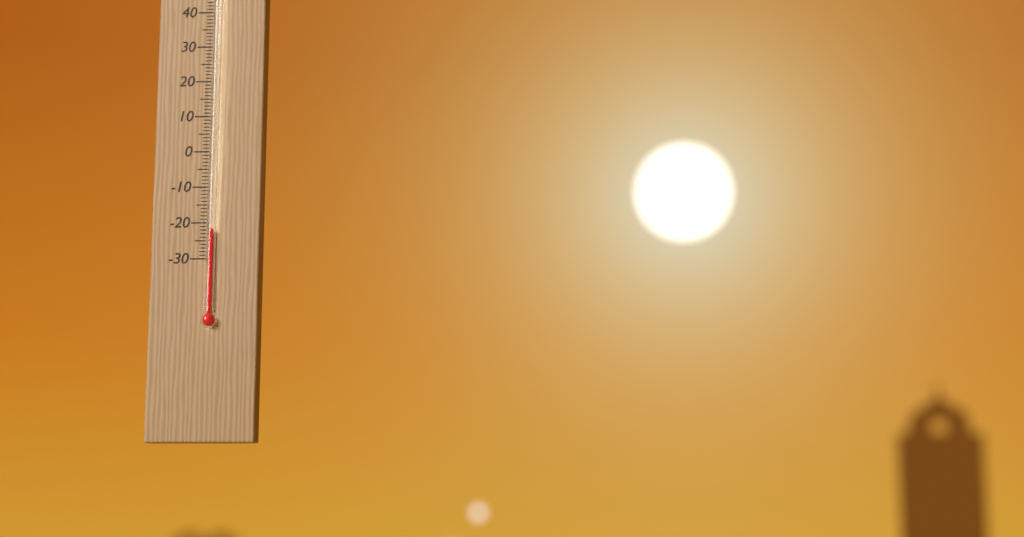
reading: -22 °C
